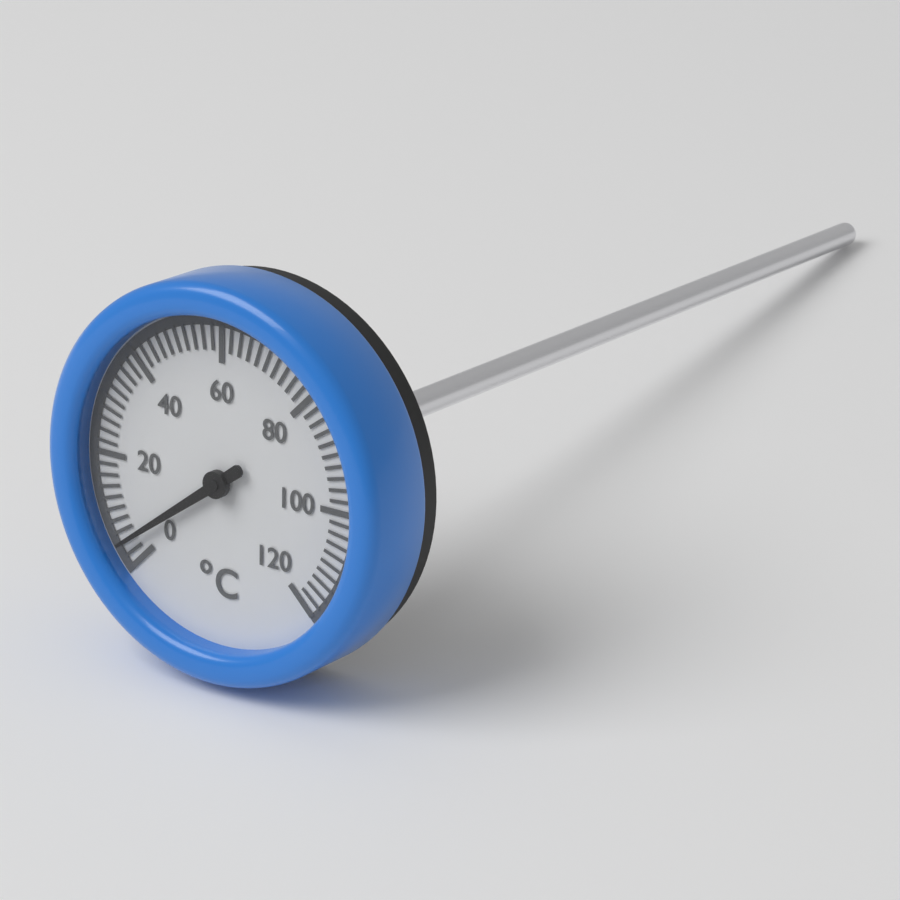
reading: 4 °C
